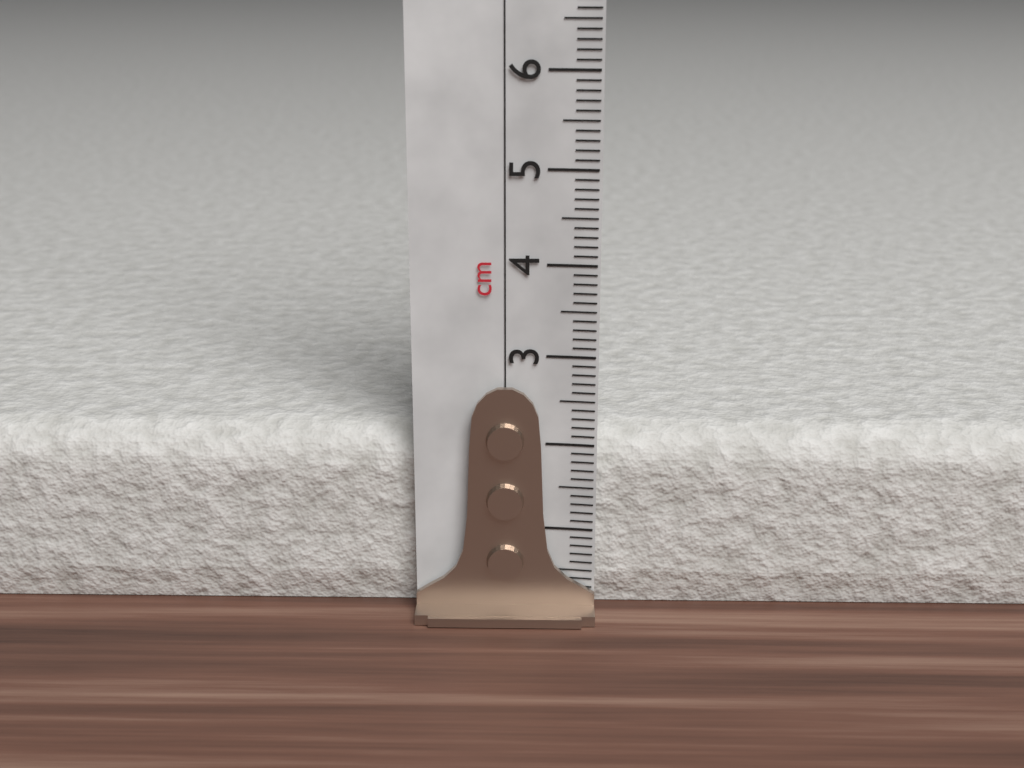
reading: 2.1 cm
